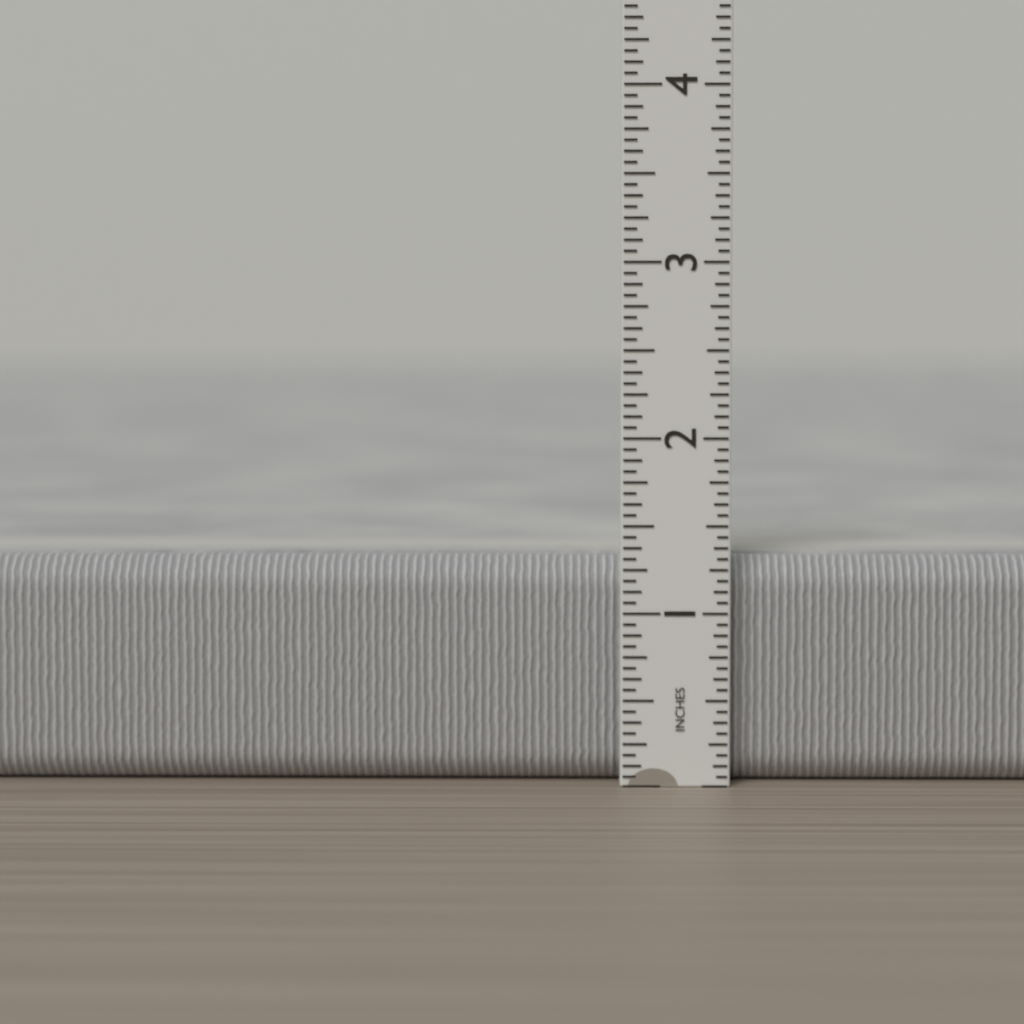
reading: 1.3125 in
